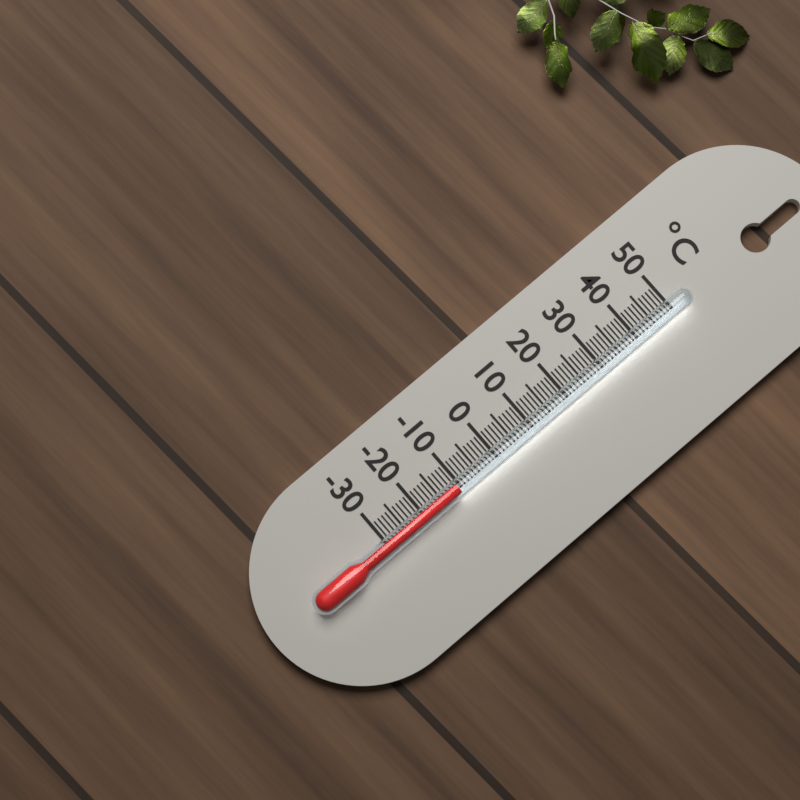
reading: -11 °C
